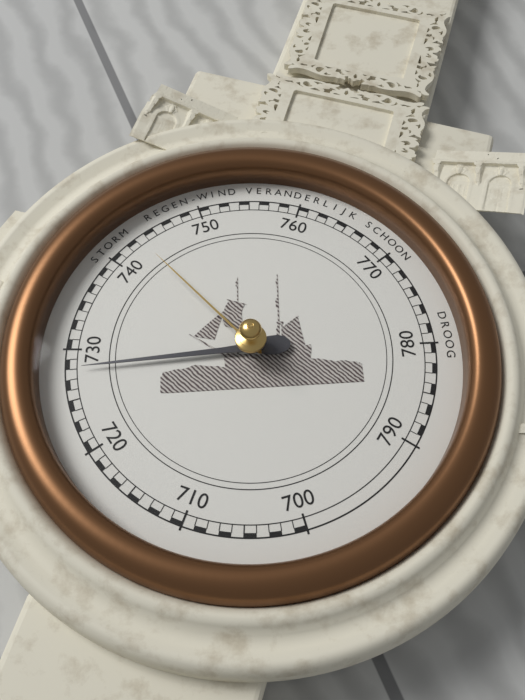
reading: 728 mmHg
